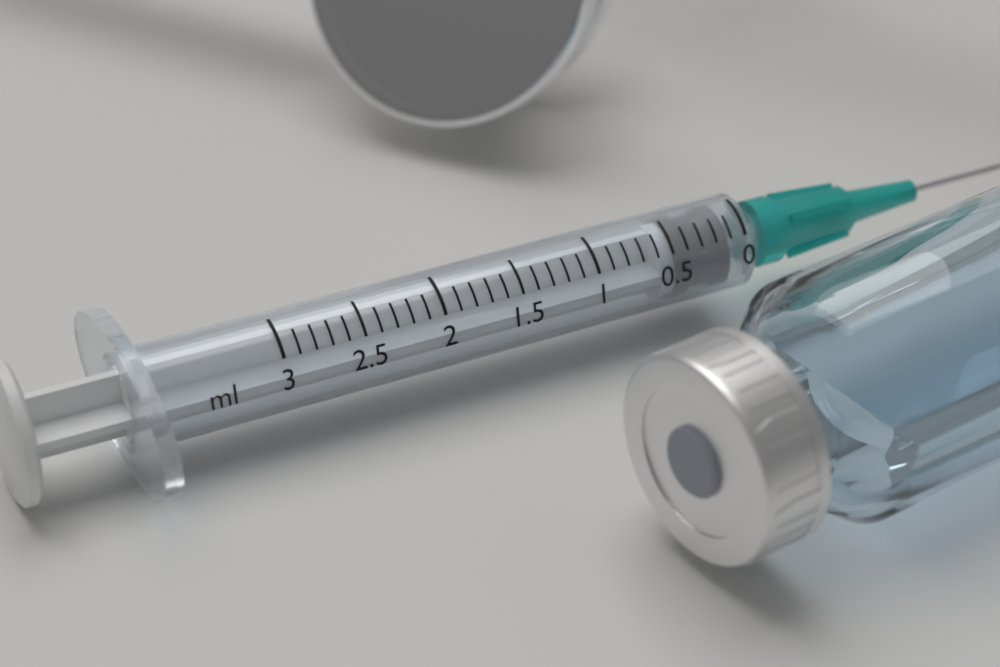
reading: 0.1 ml
